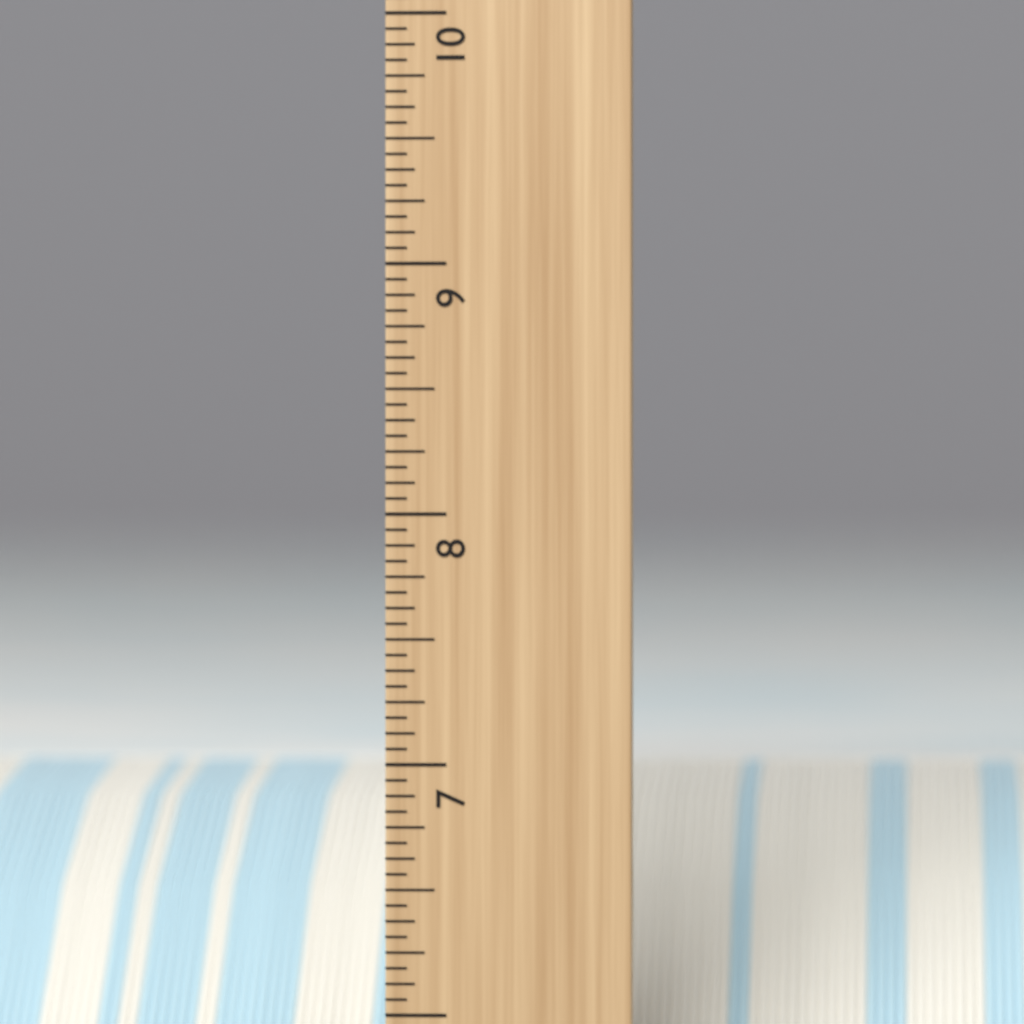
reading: 6.8750 inch
